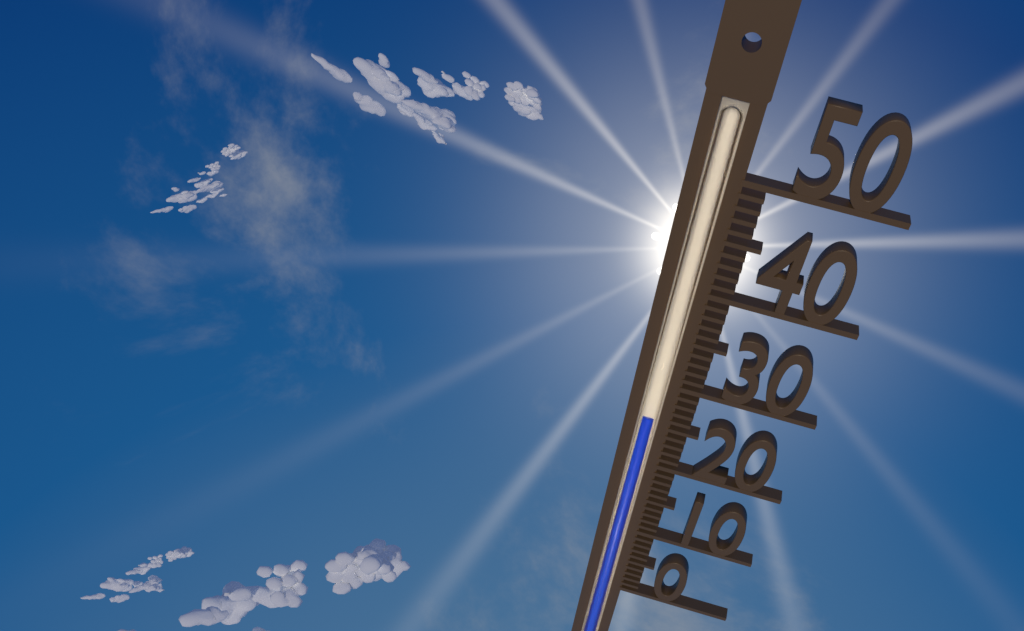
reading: 26 (no unit)
